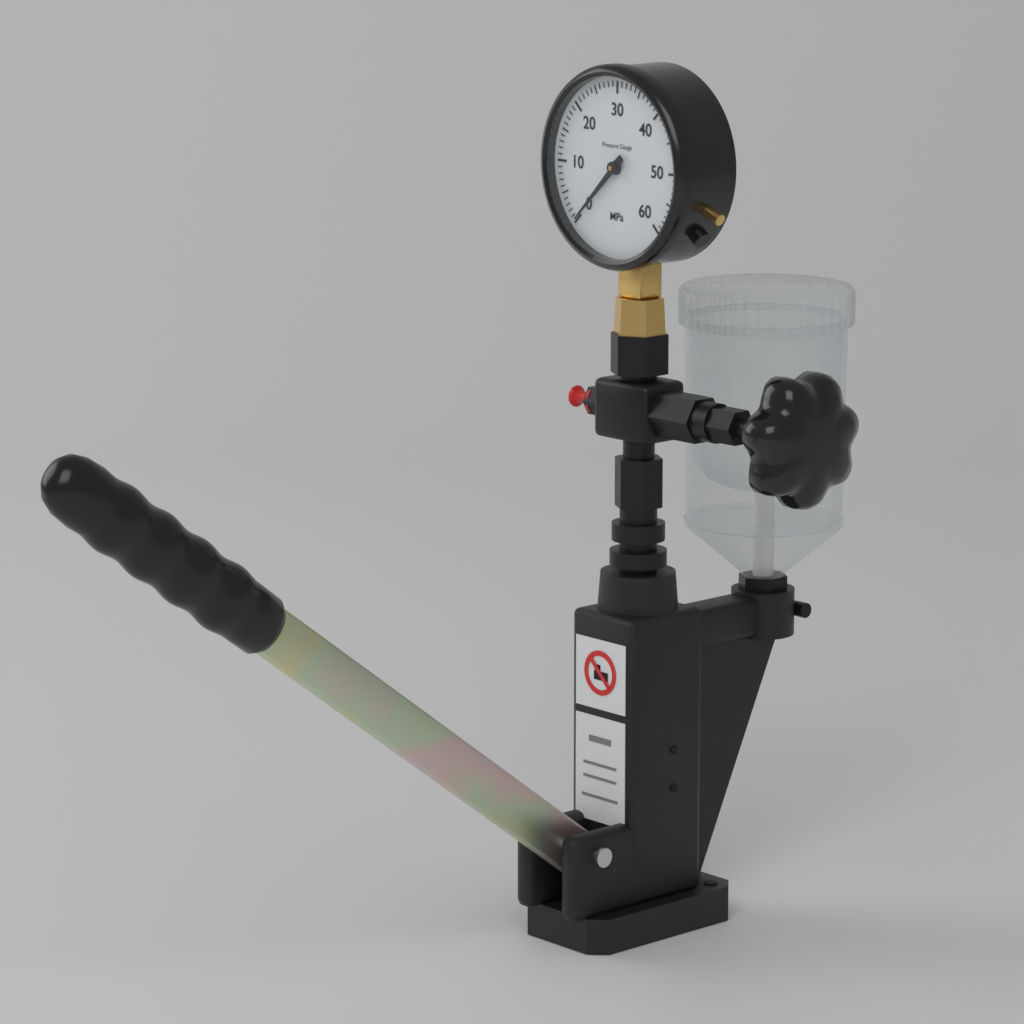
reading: 0 MPa
